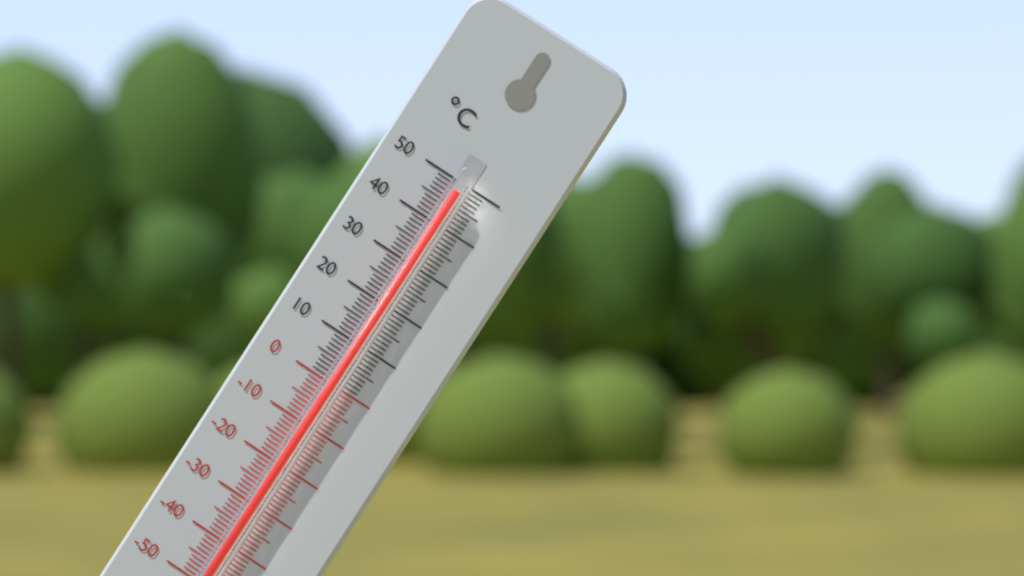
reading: 48 °C
